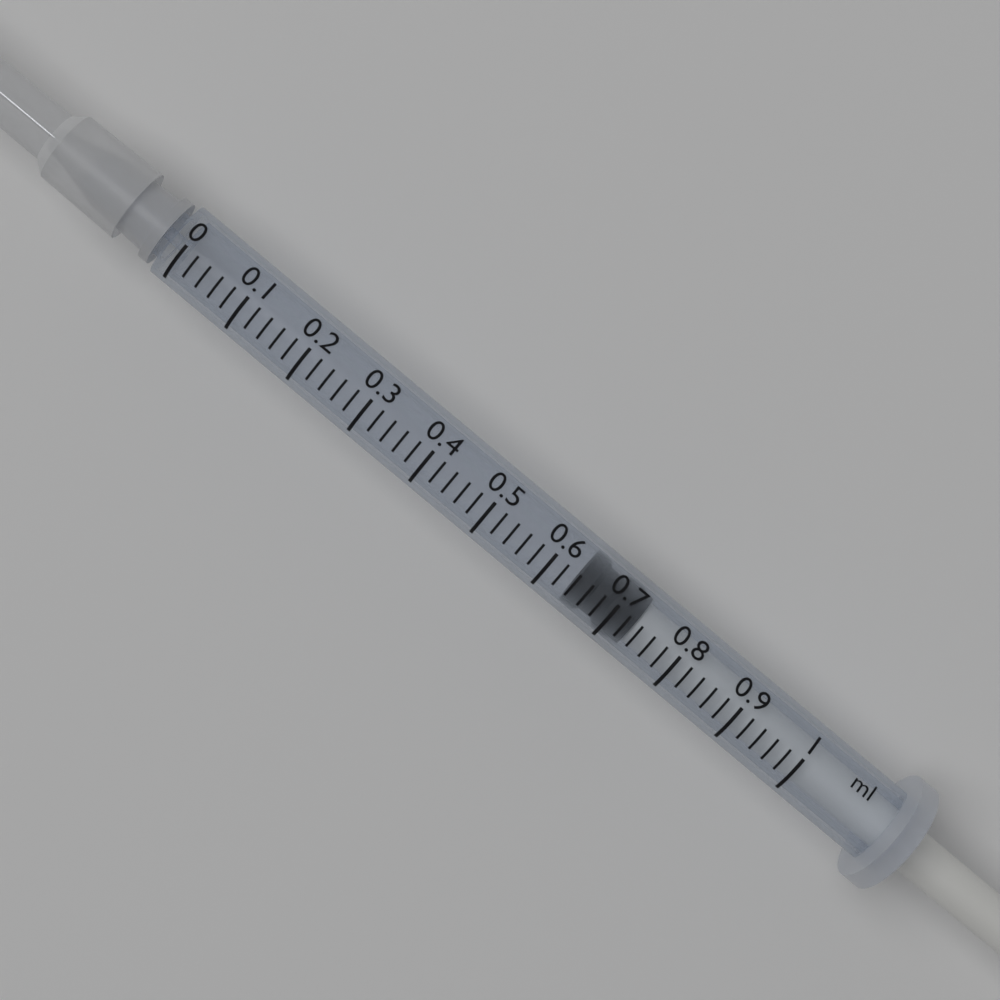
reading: 0.64 ml
